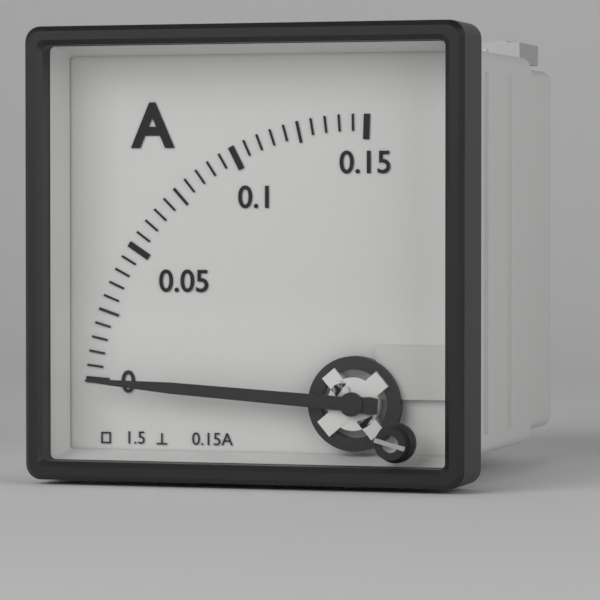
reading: 0.000 A
